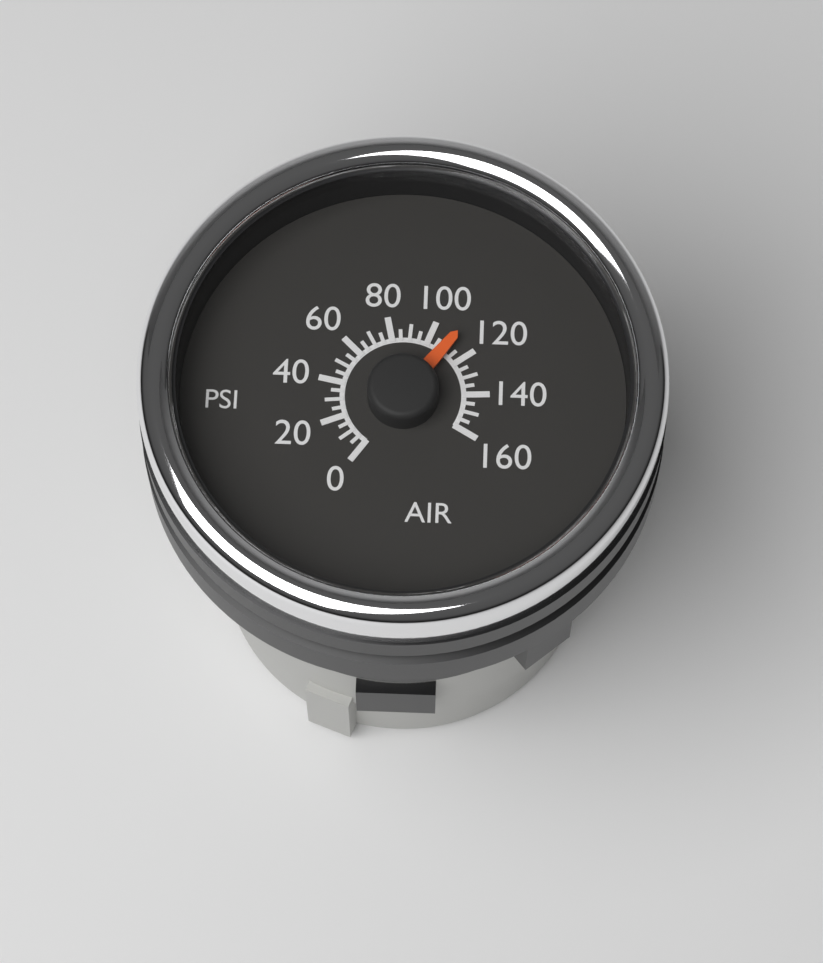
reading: 110 psi
